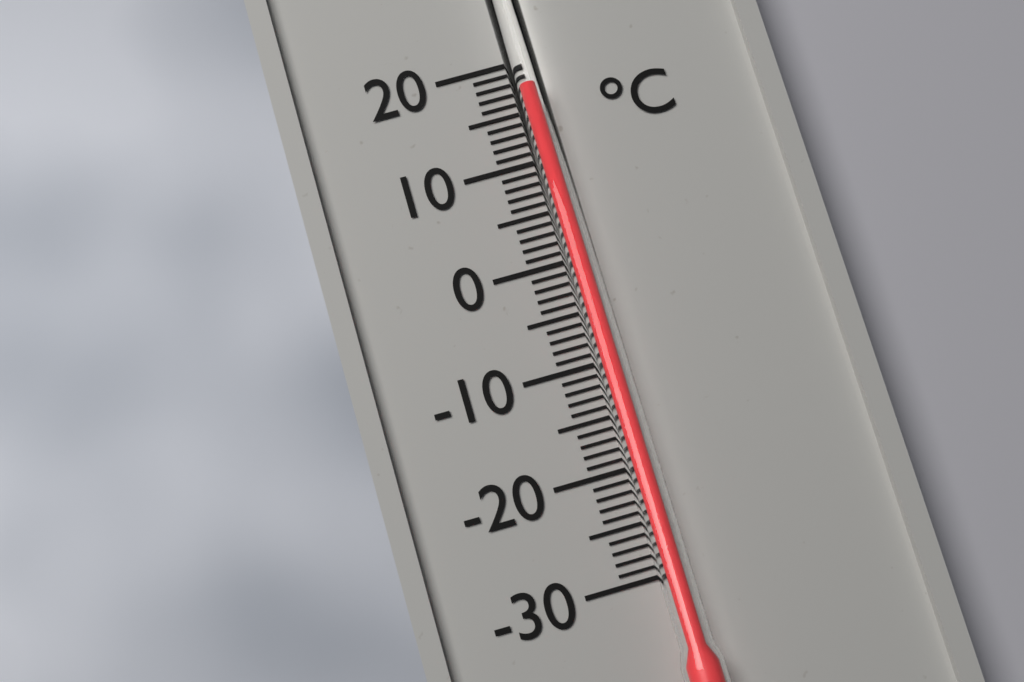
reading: 17 °C
